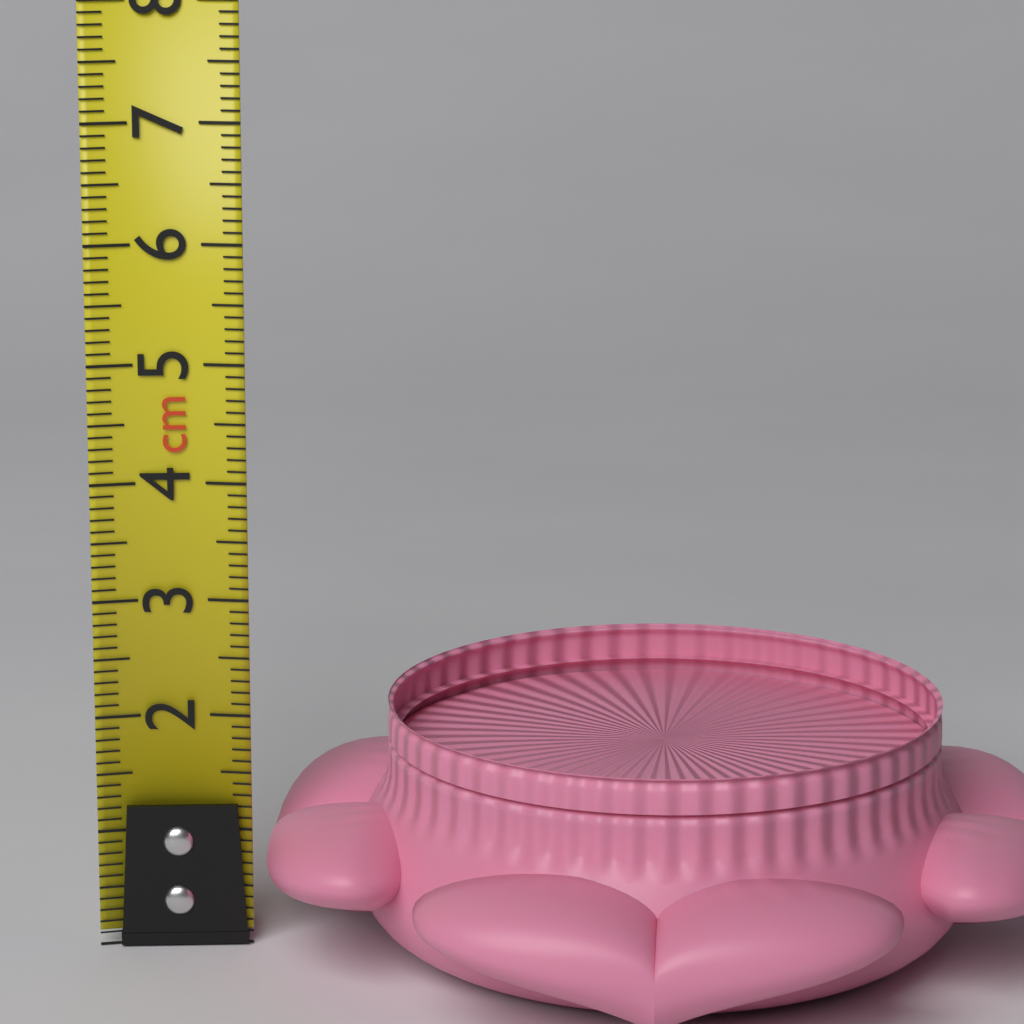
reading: 2.1 cm
